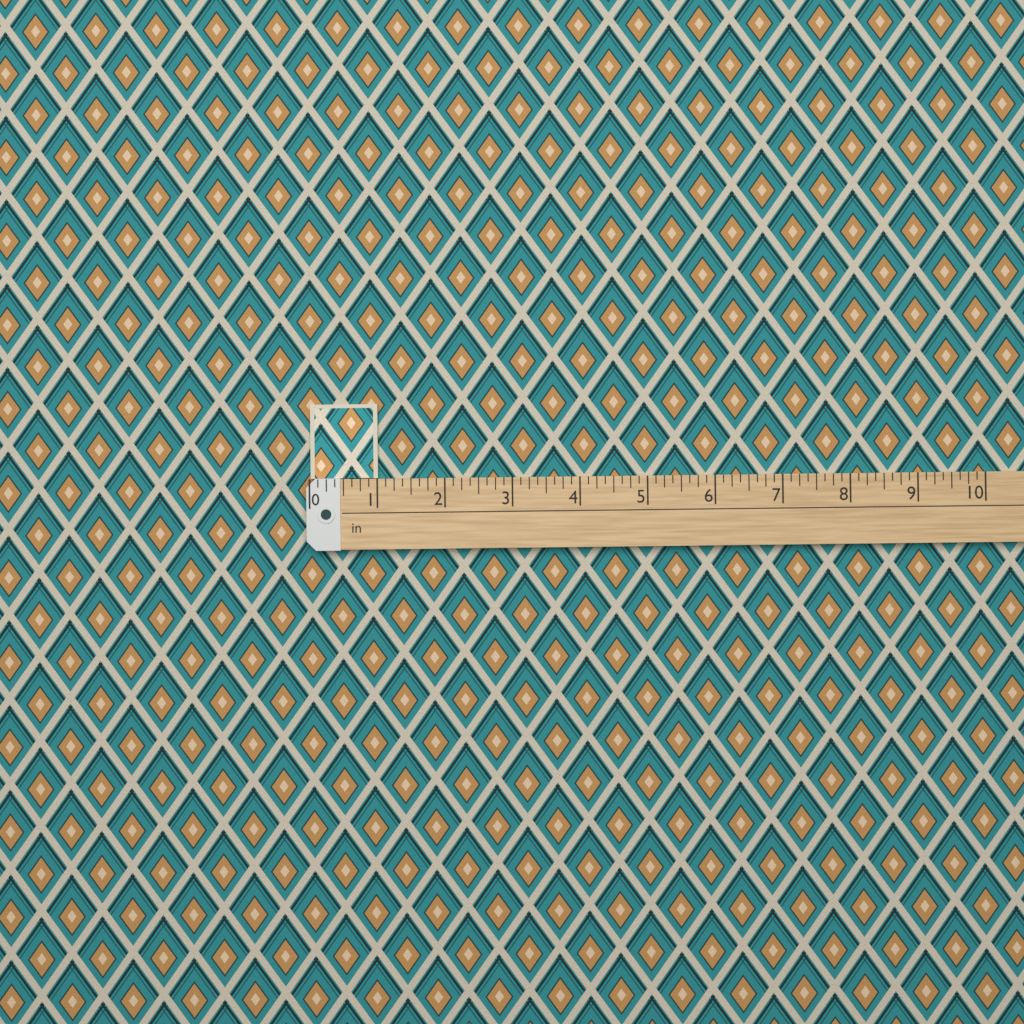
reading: 1.000 in
